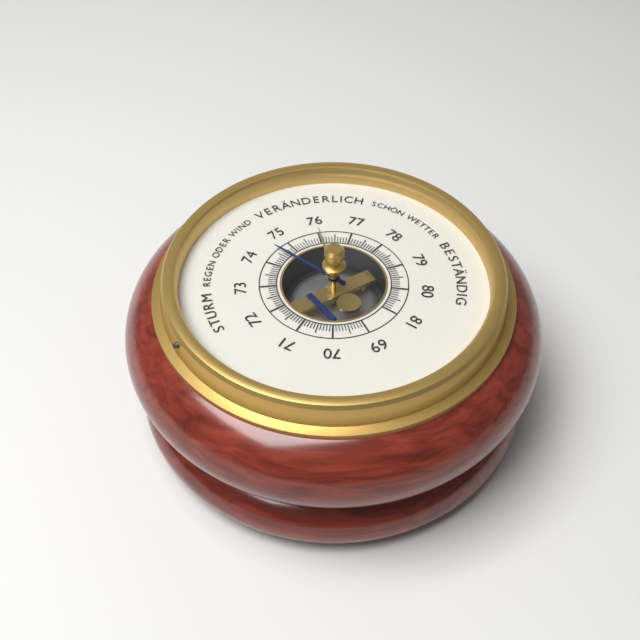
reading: 74.6 (no unit)
